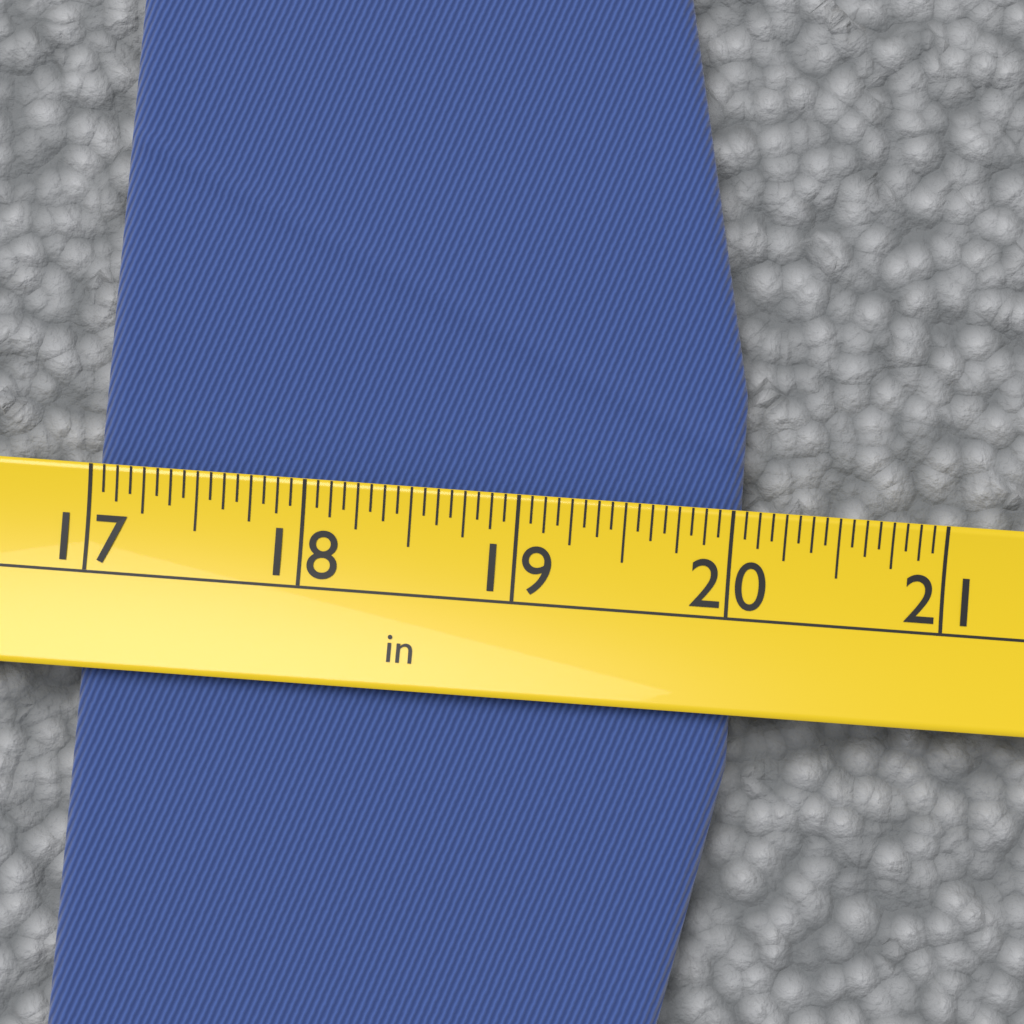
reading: 20.0625 in
